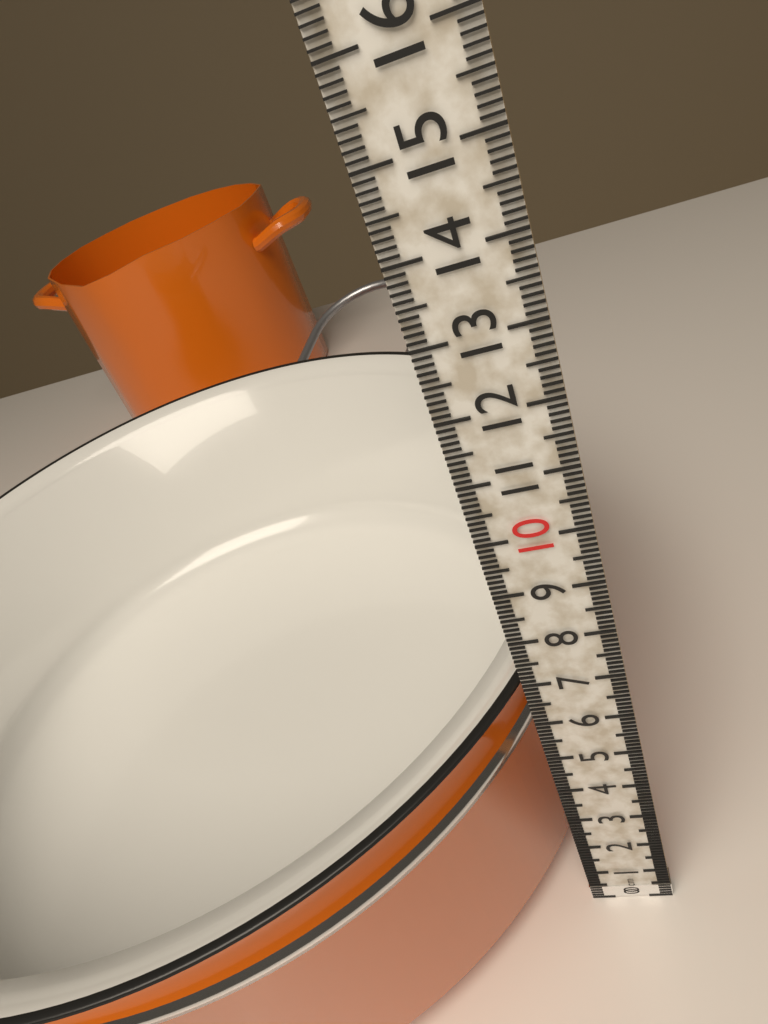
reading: 6.8 cm
